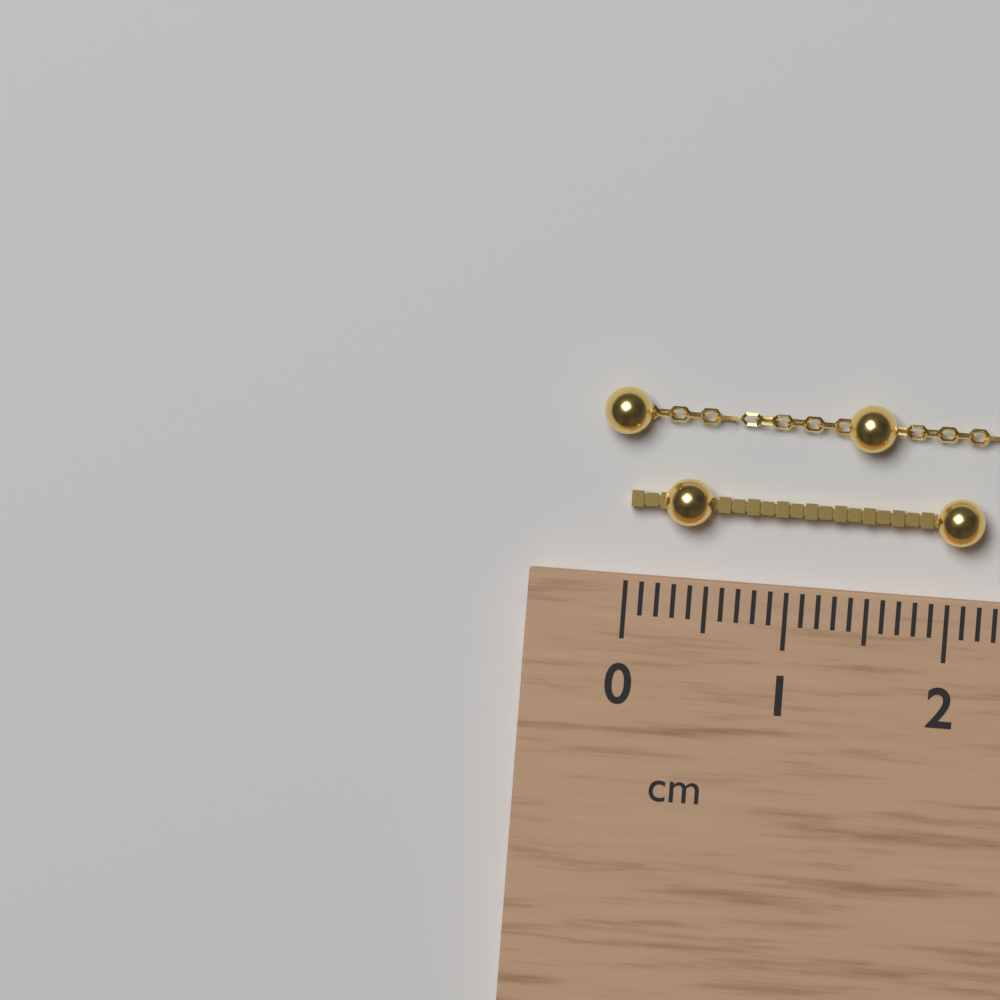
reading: 2.2 cm
